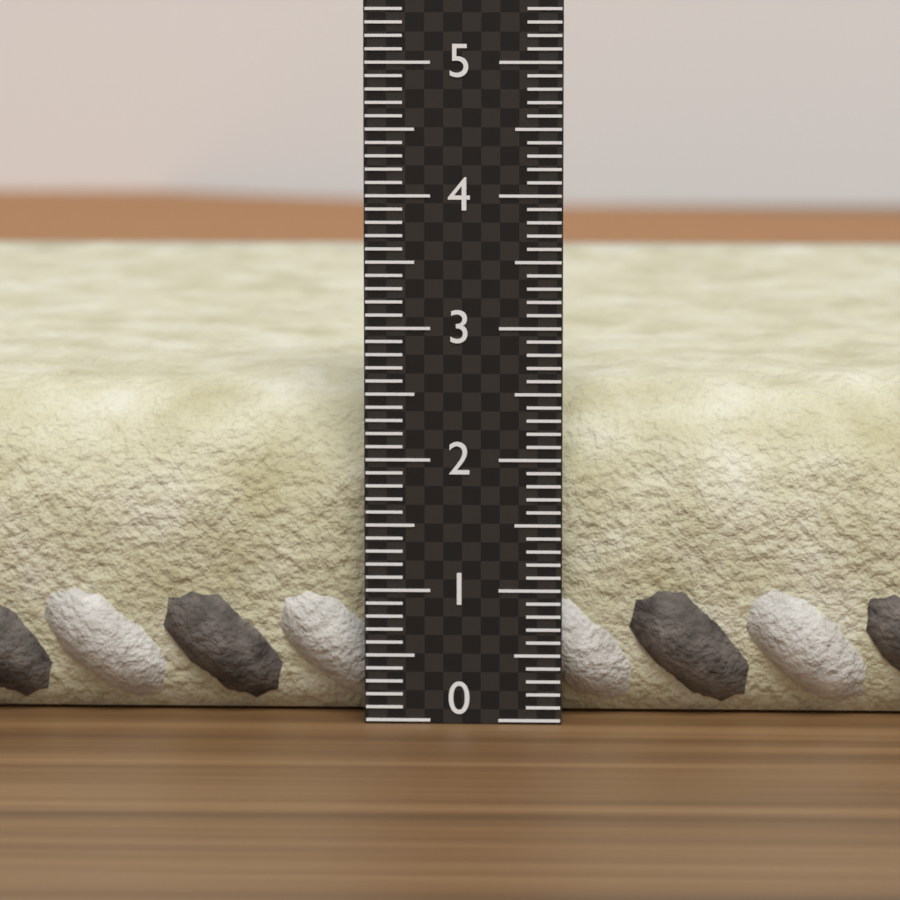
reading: 2.6 (no unit)
